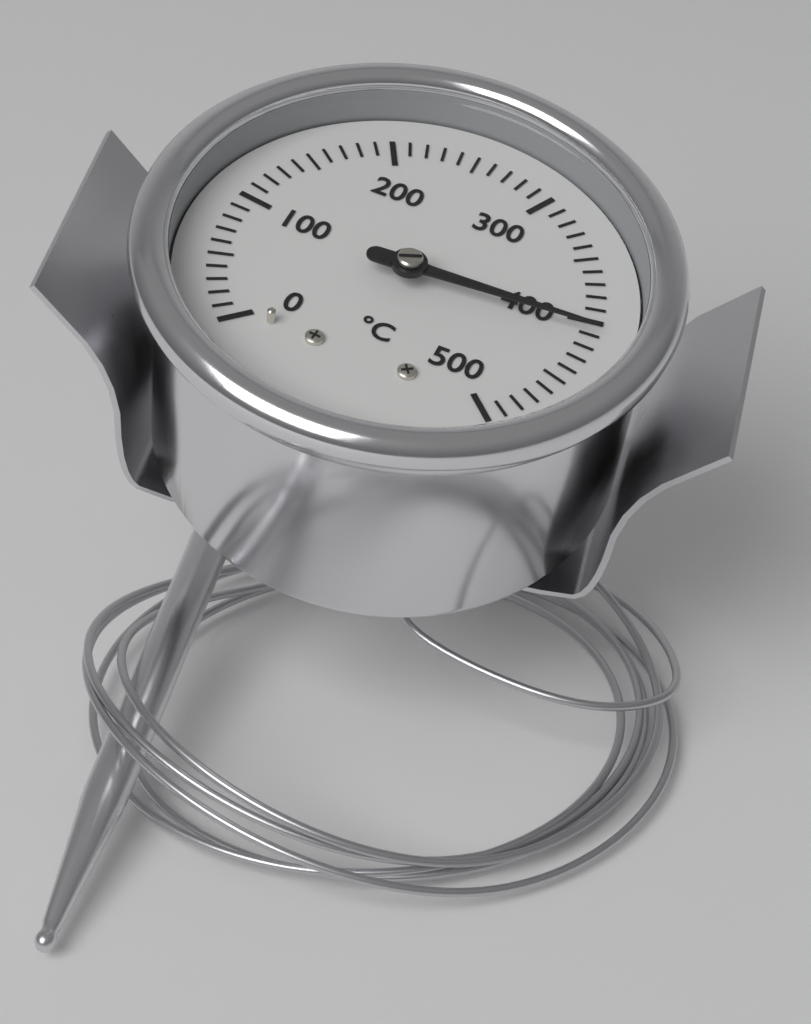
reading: 410 °C
